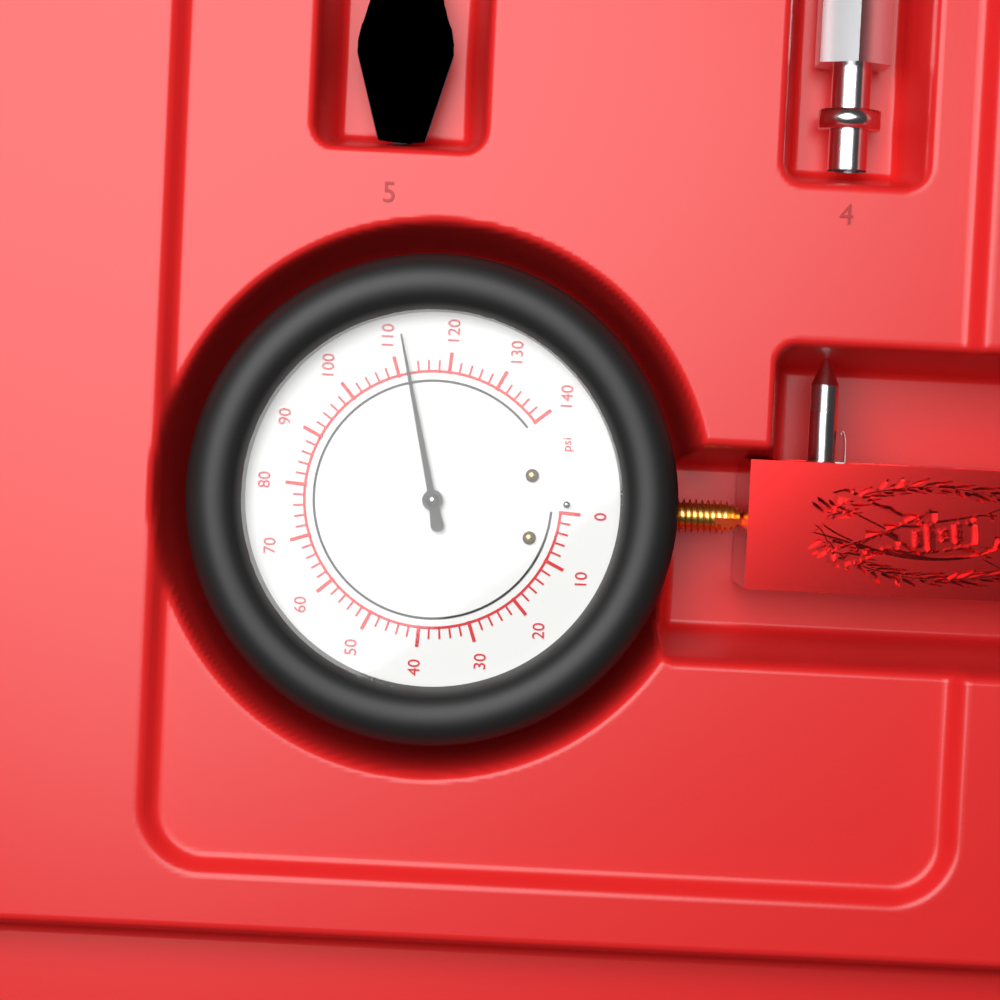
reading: 112 psi
